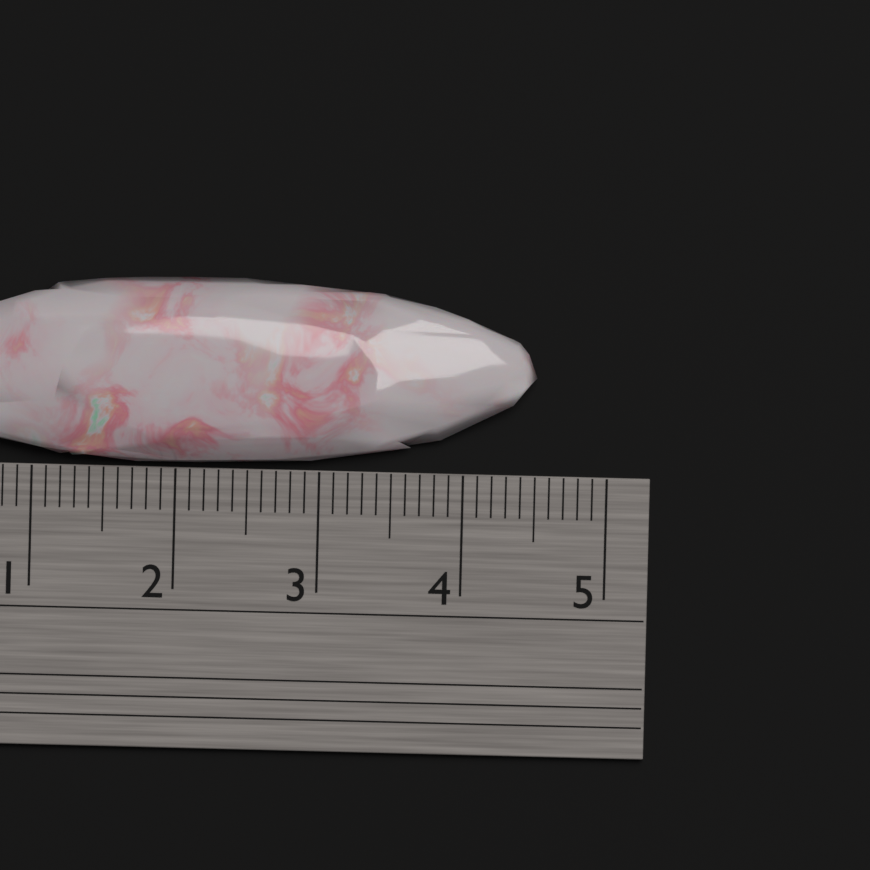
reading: 4.5 cm
